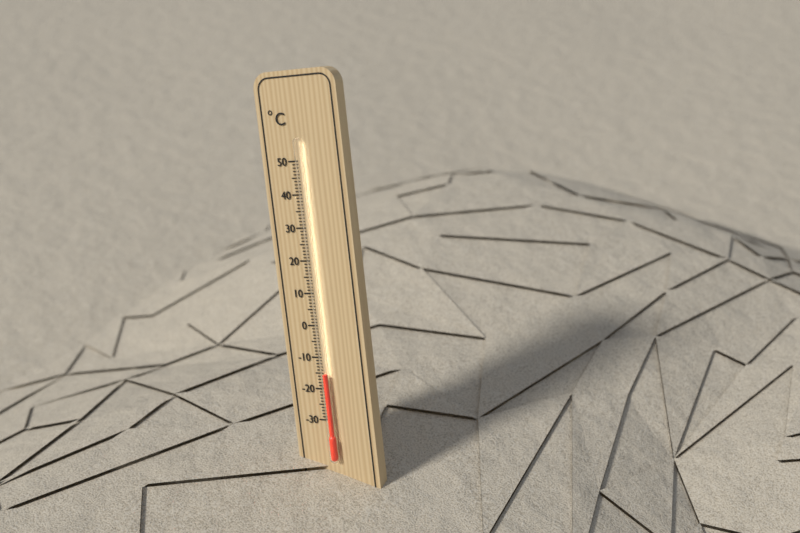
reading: -15 °C
